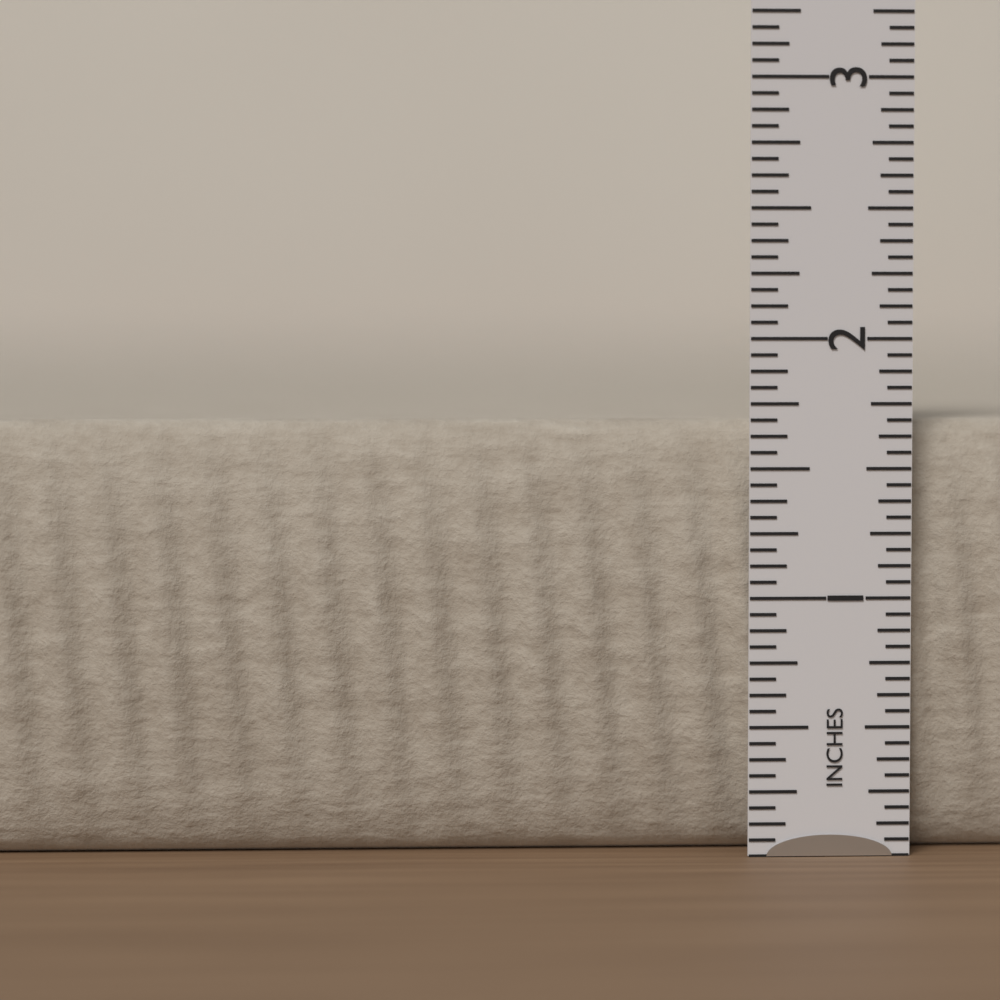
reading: 1.6875 in
